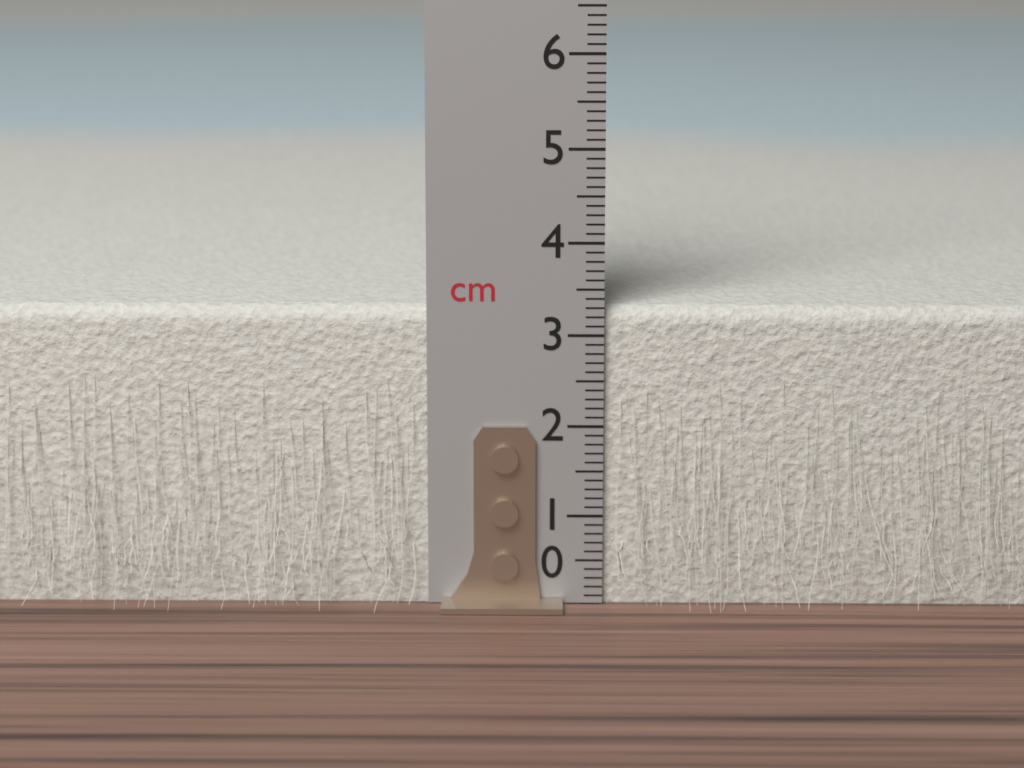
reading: 3.3 cm
